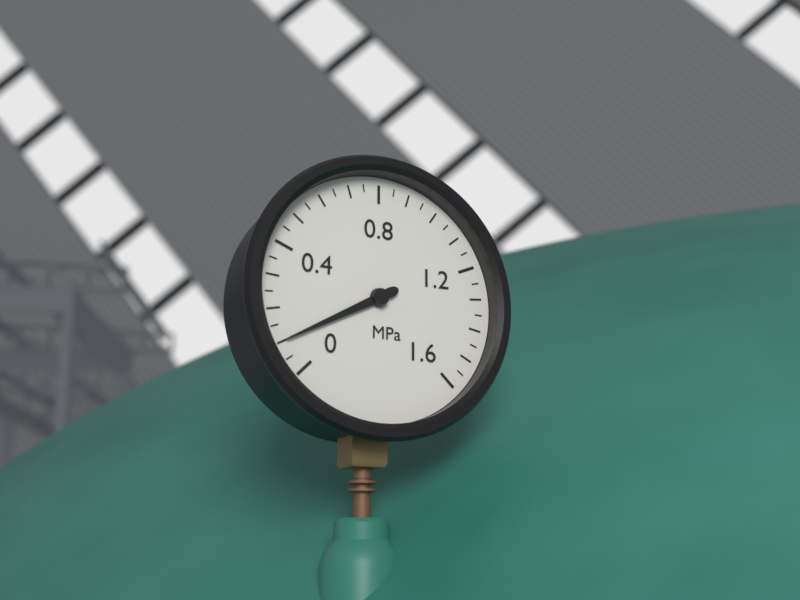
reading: 0.10 MPa
